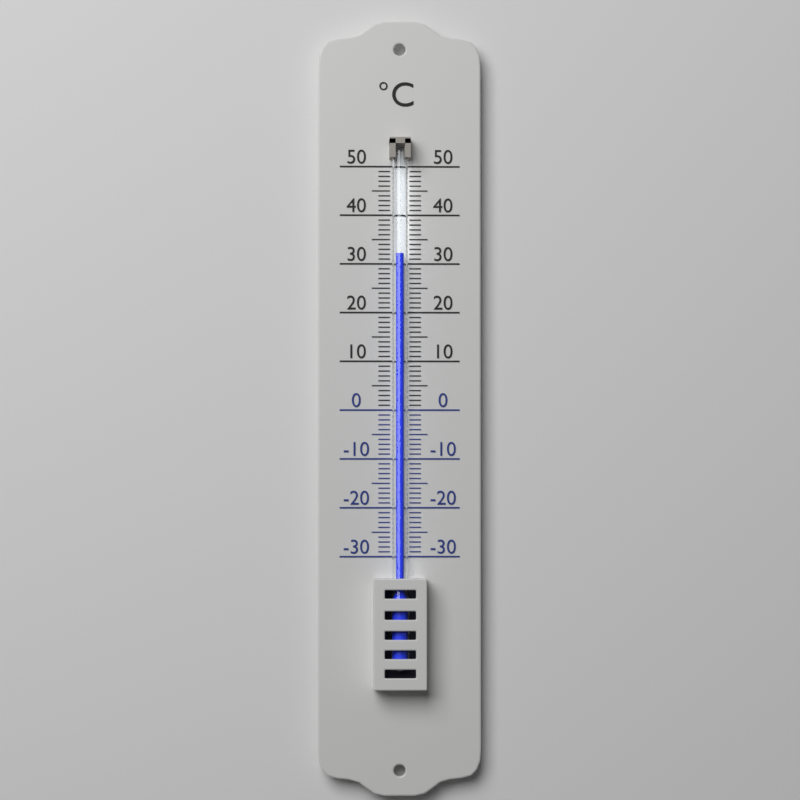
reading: 32 °C
